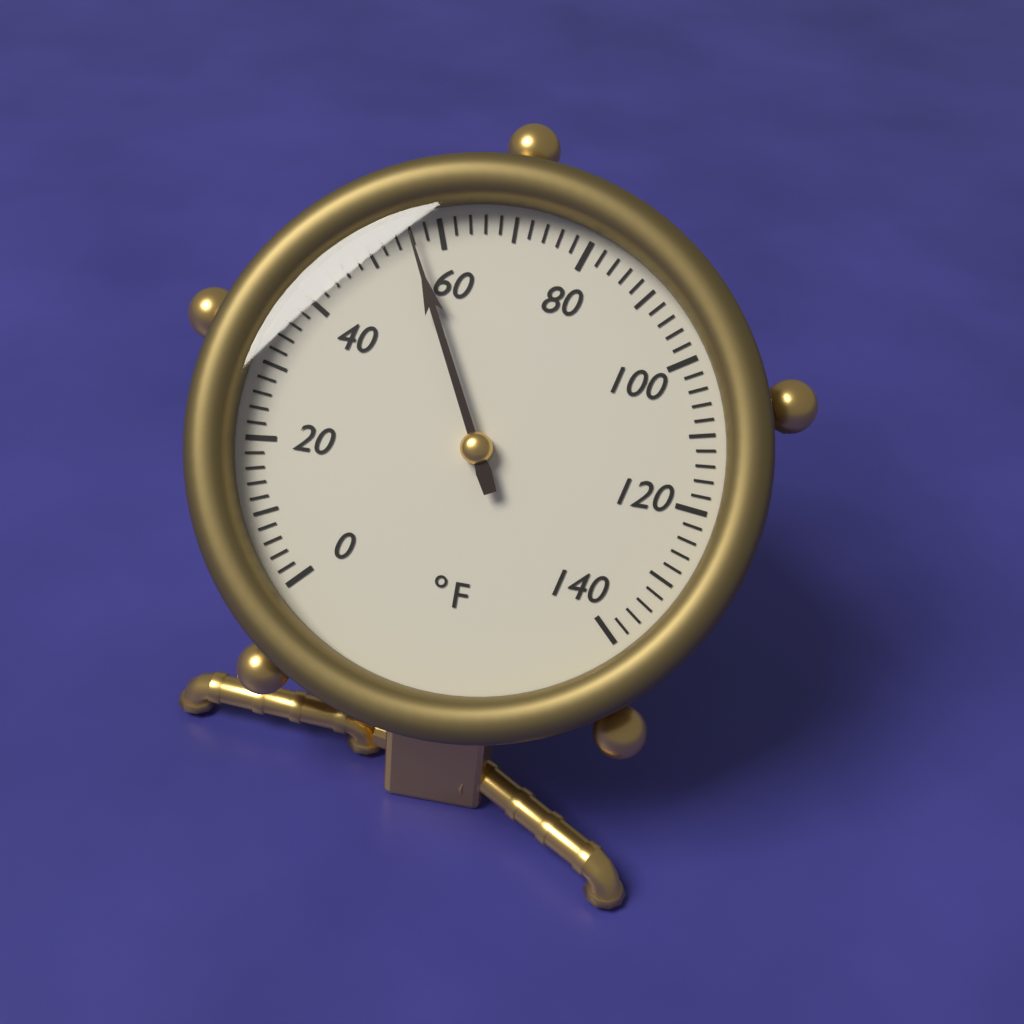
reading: 56 °F
